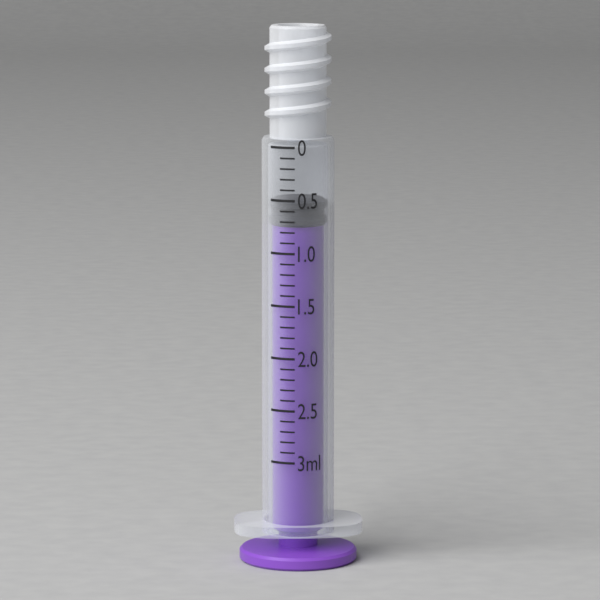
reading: 0.5 ml
